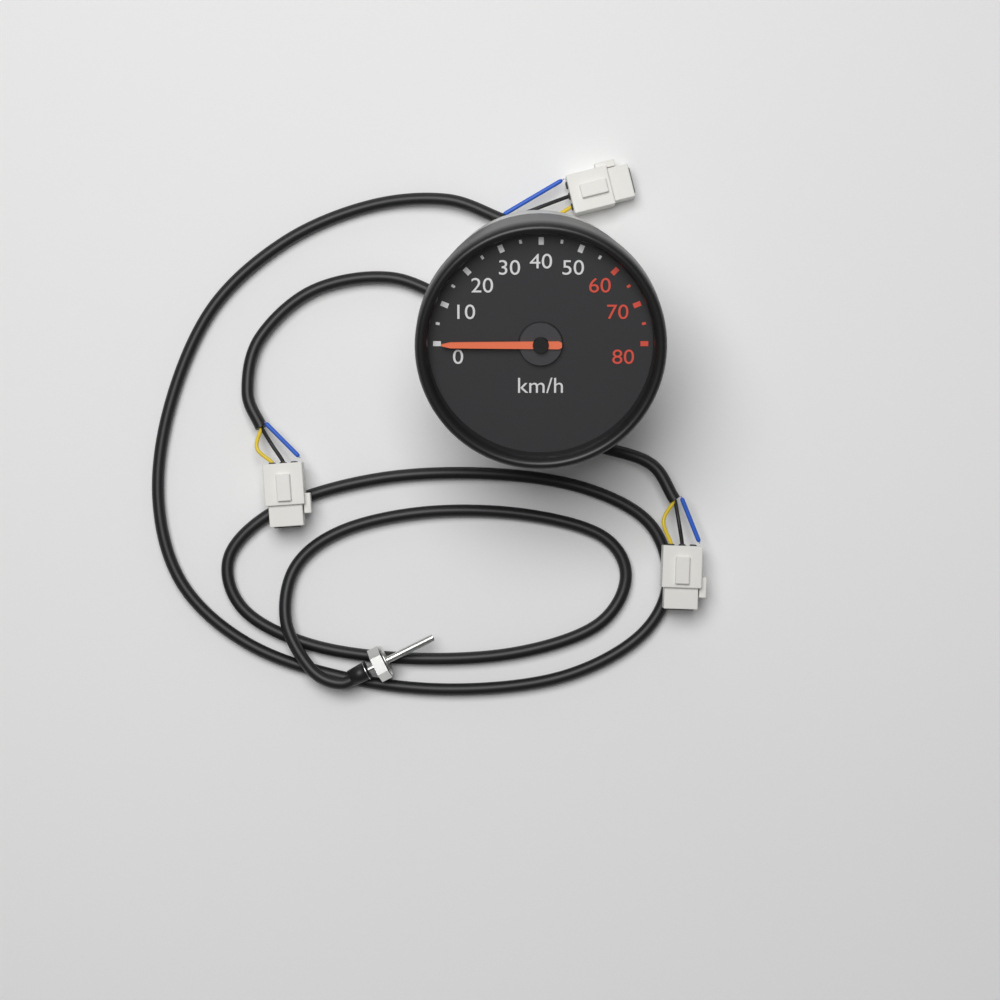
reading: 0 km/h
